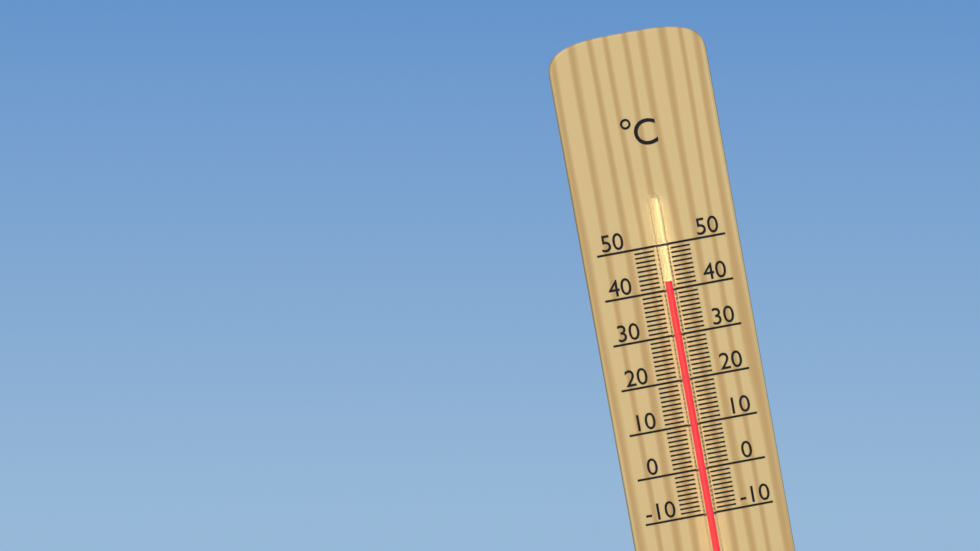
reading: 42 °C
